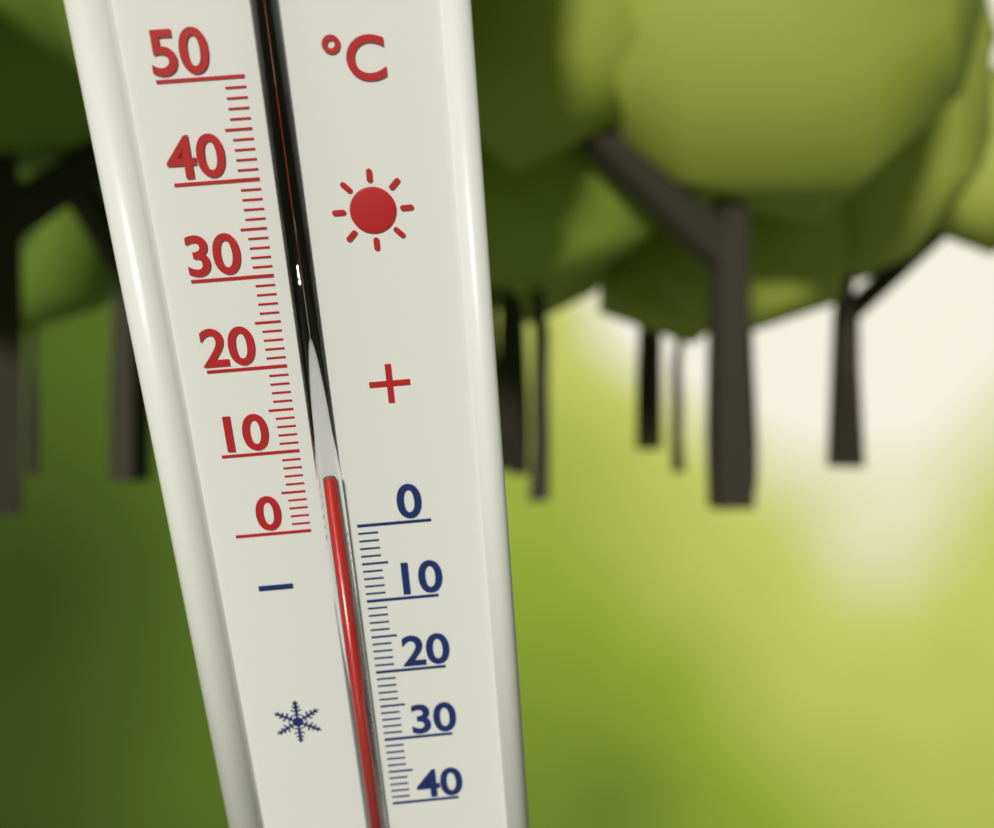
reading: 7 °C
